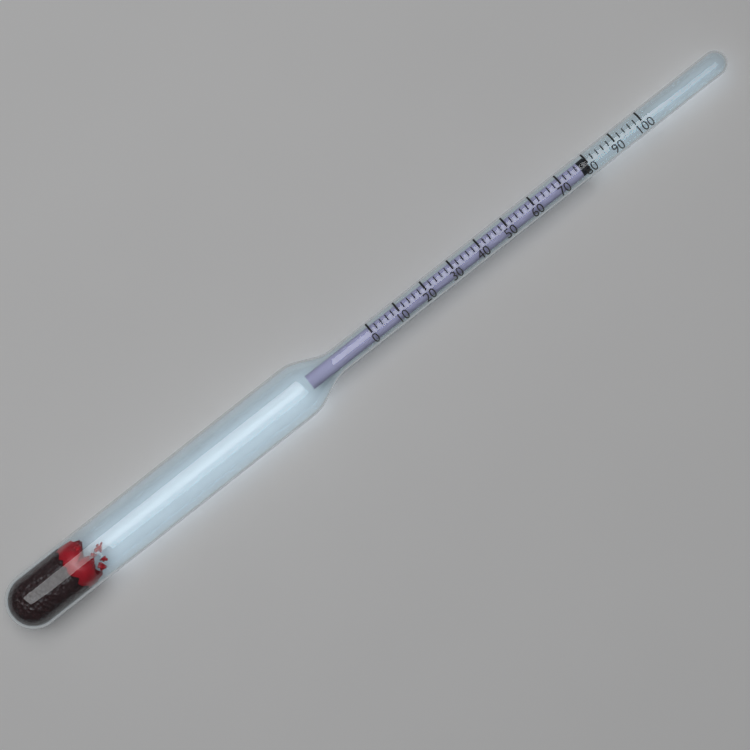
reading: 80 (no unit)
